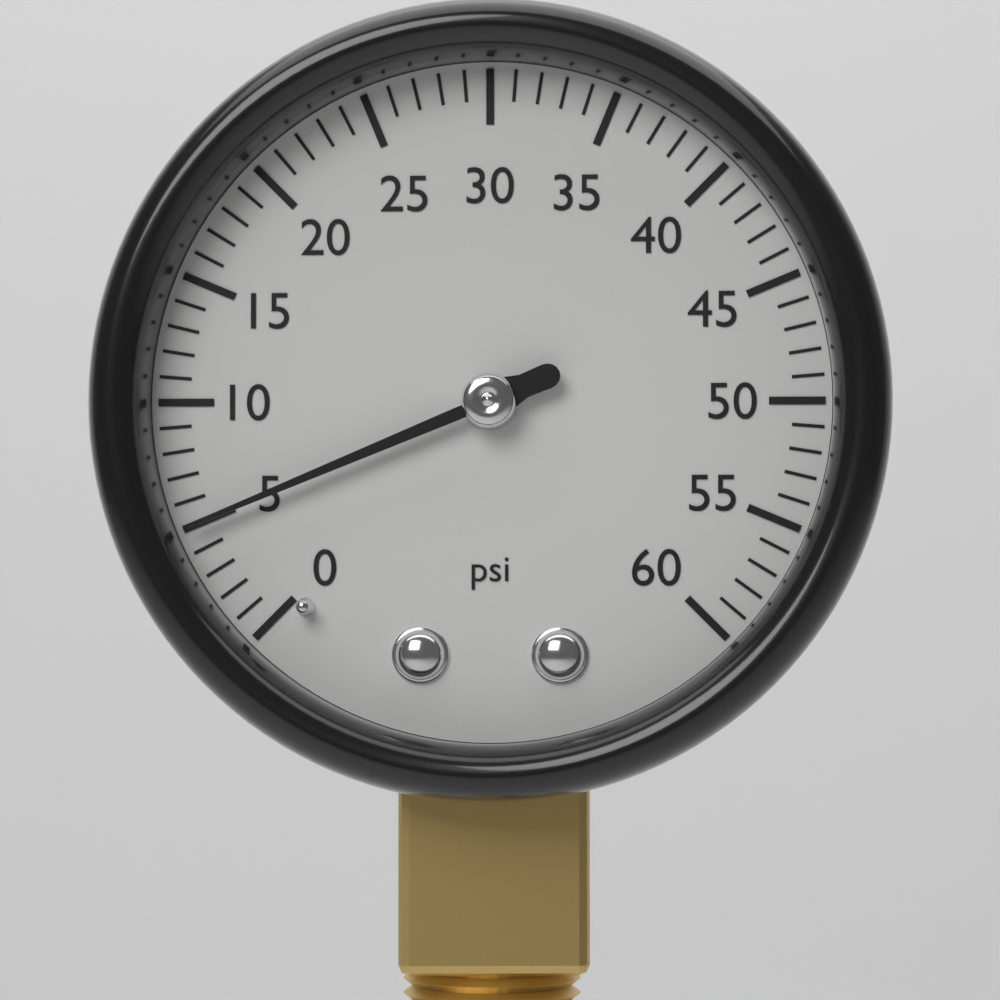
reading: 5 psi
